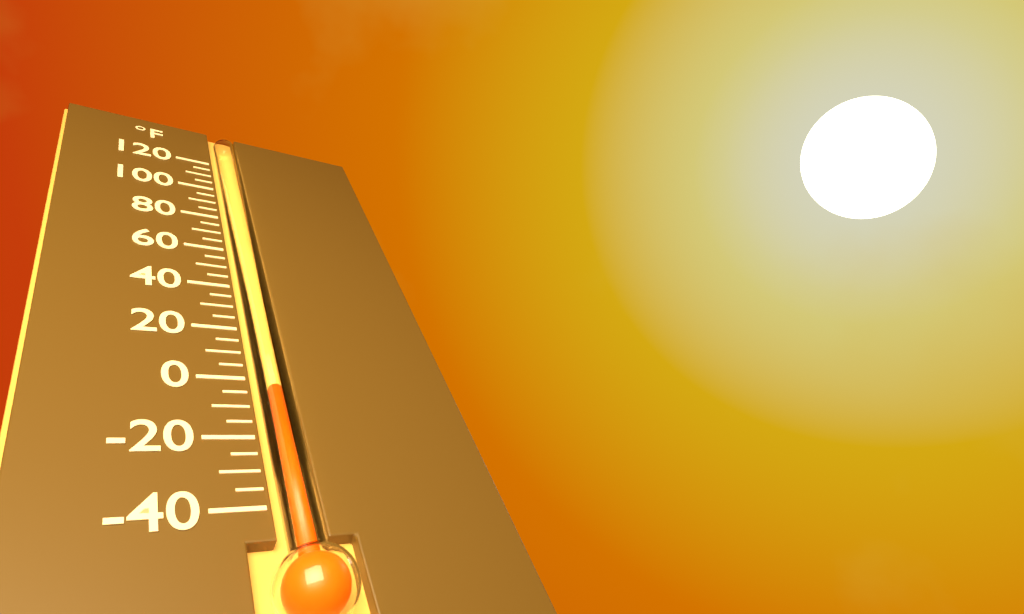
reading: -5 °F
